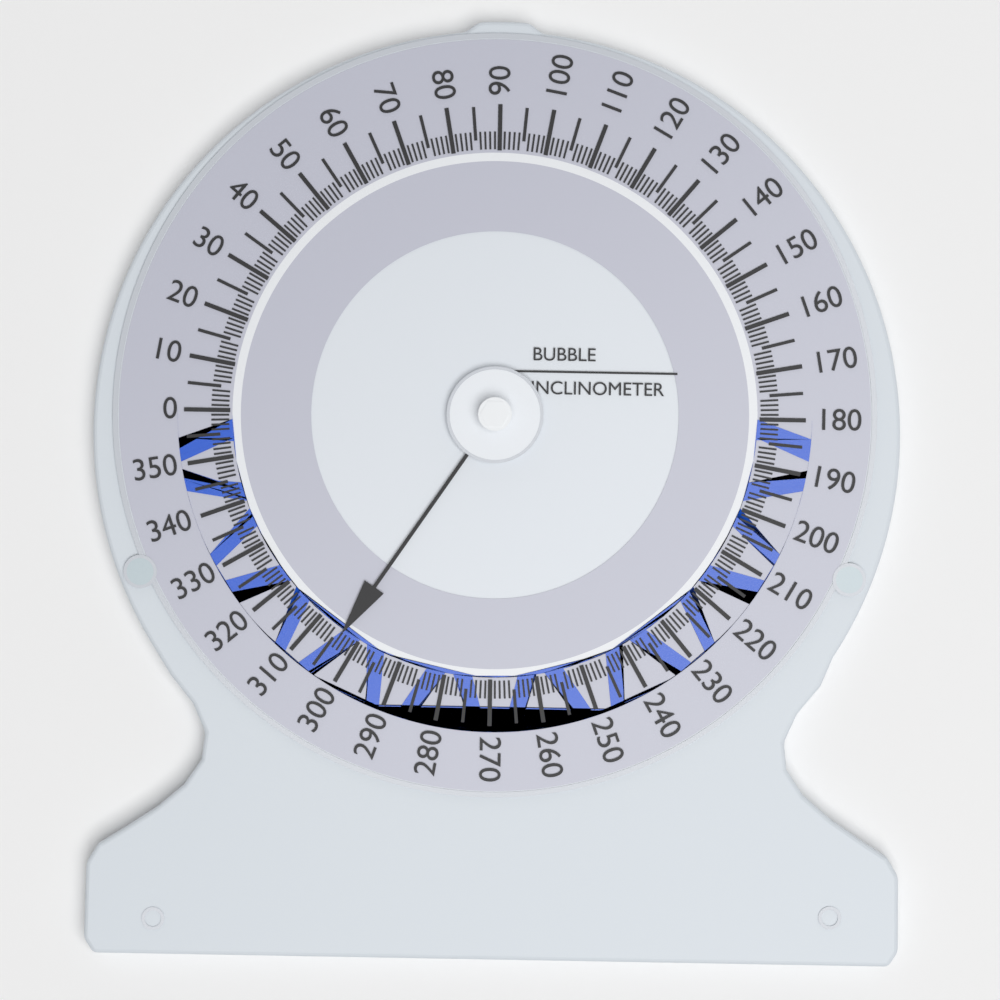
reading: 304 (no unit)
